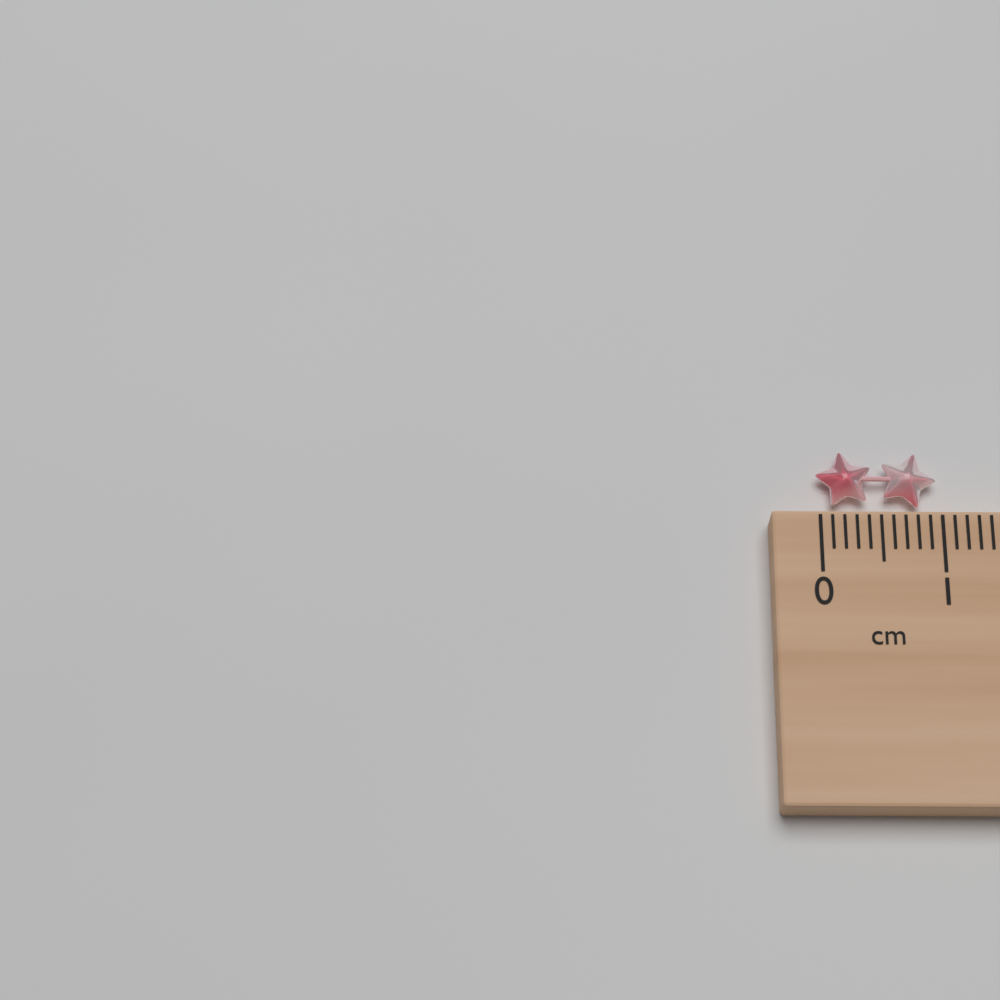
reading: 1.0 cm
